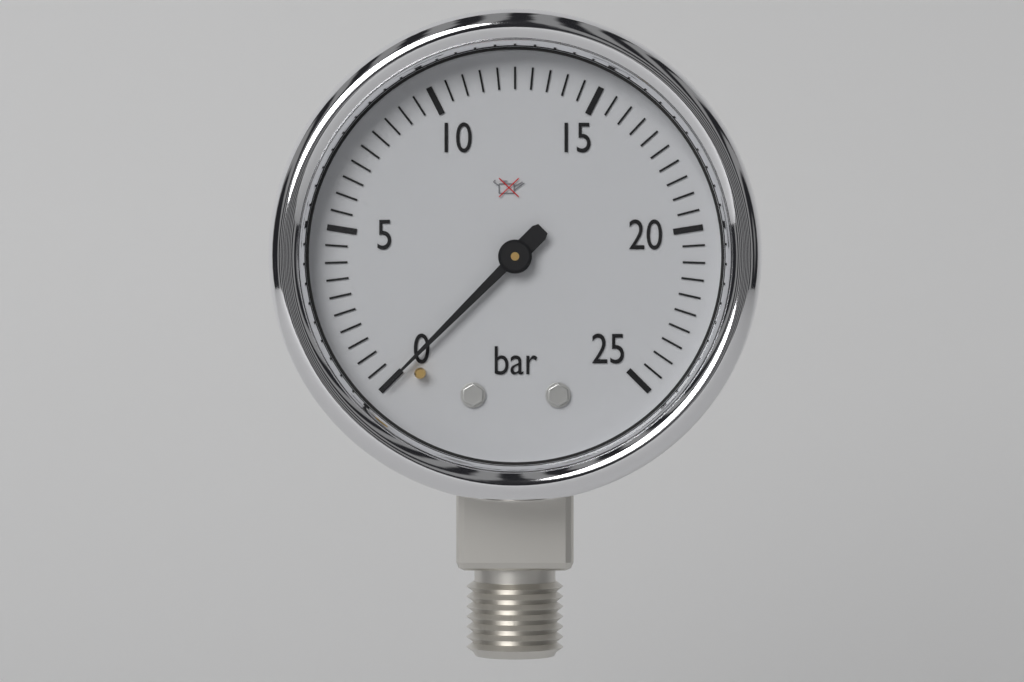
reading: 0.0 bar
